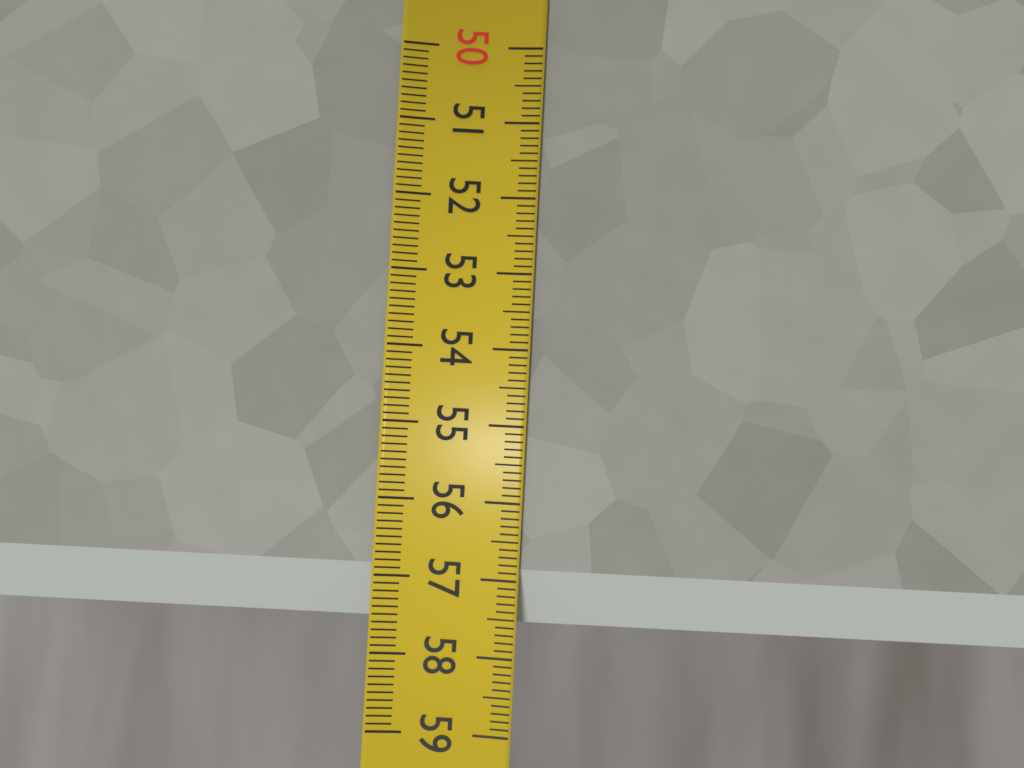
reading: 57.6 (no unit)
